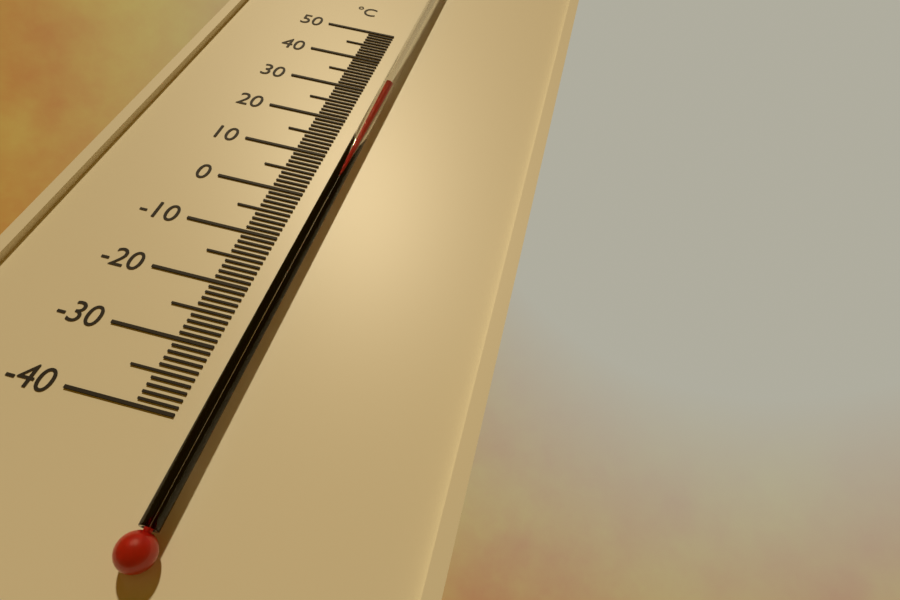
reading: 31 °C
